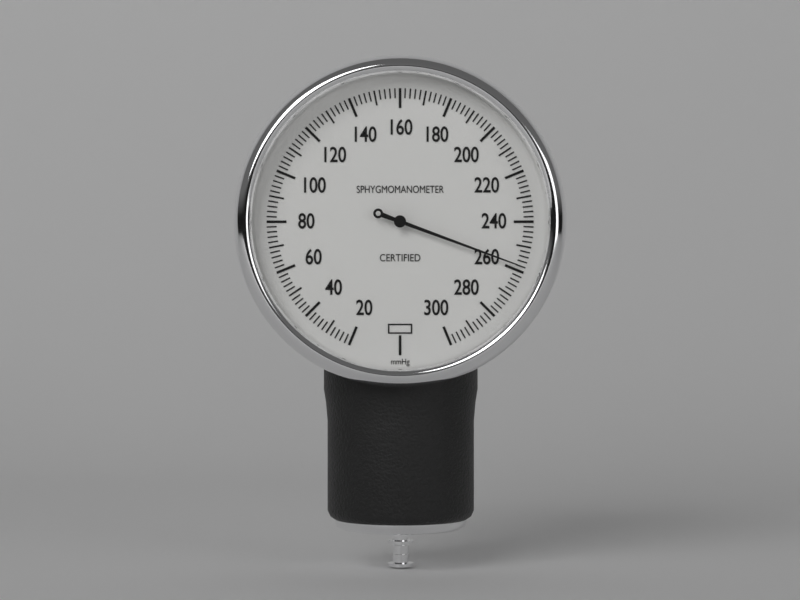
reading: 258 mmHg
